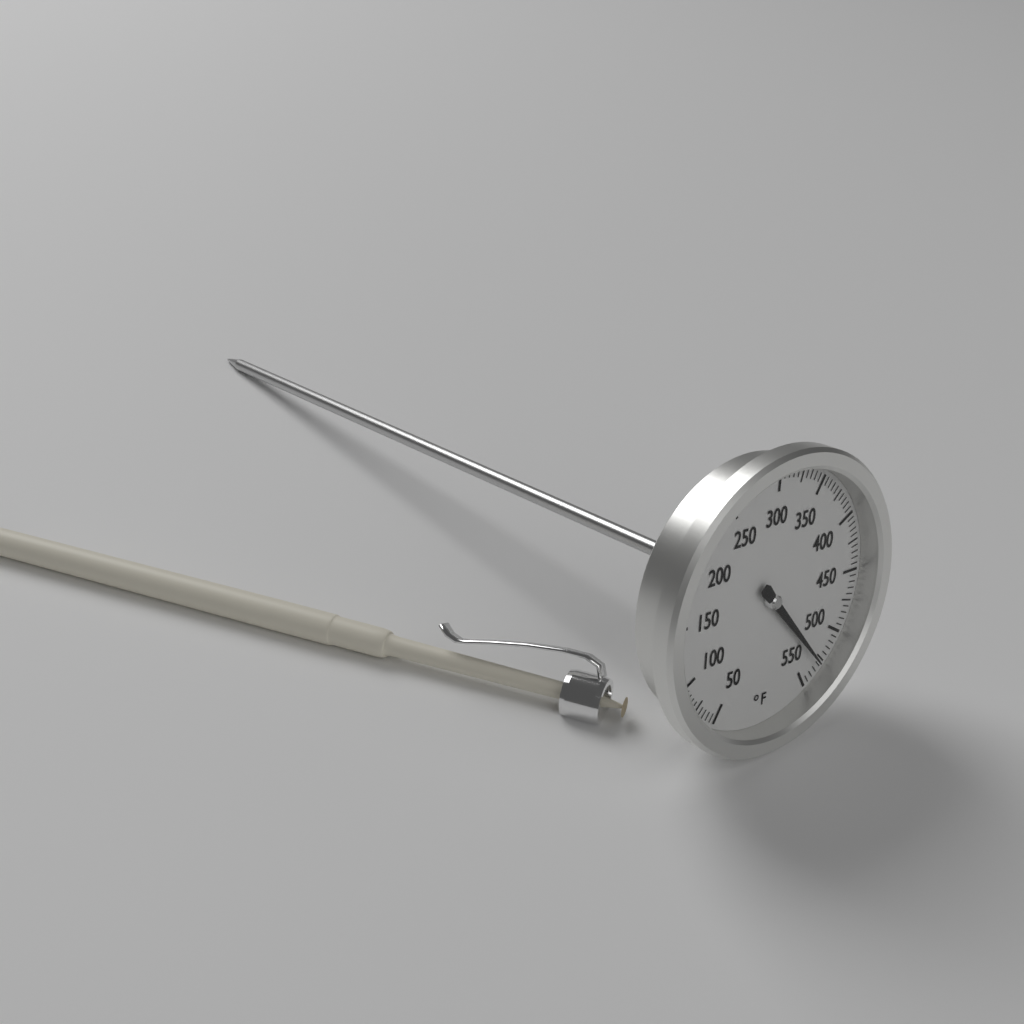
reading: 530 °F
